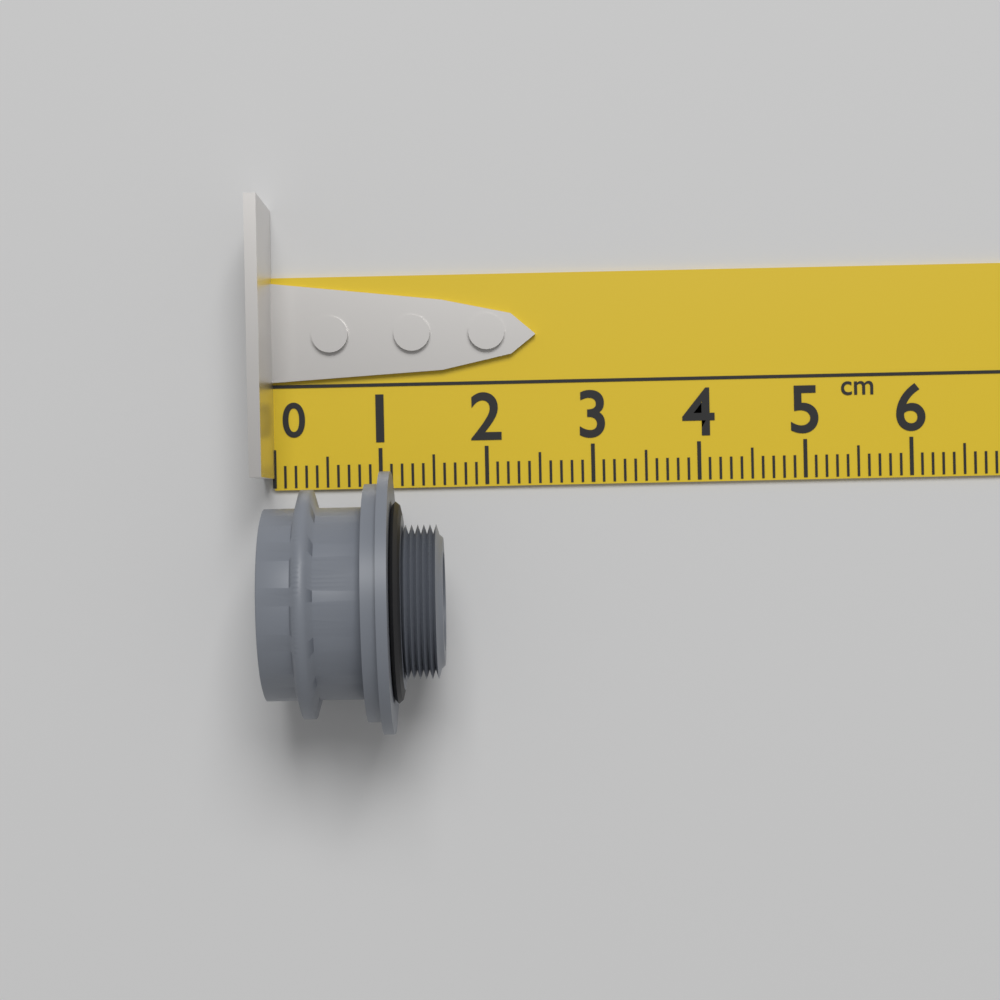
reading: 1.6 cm
